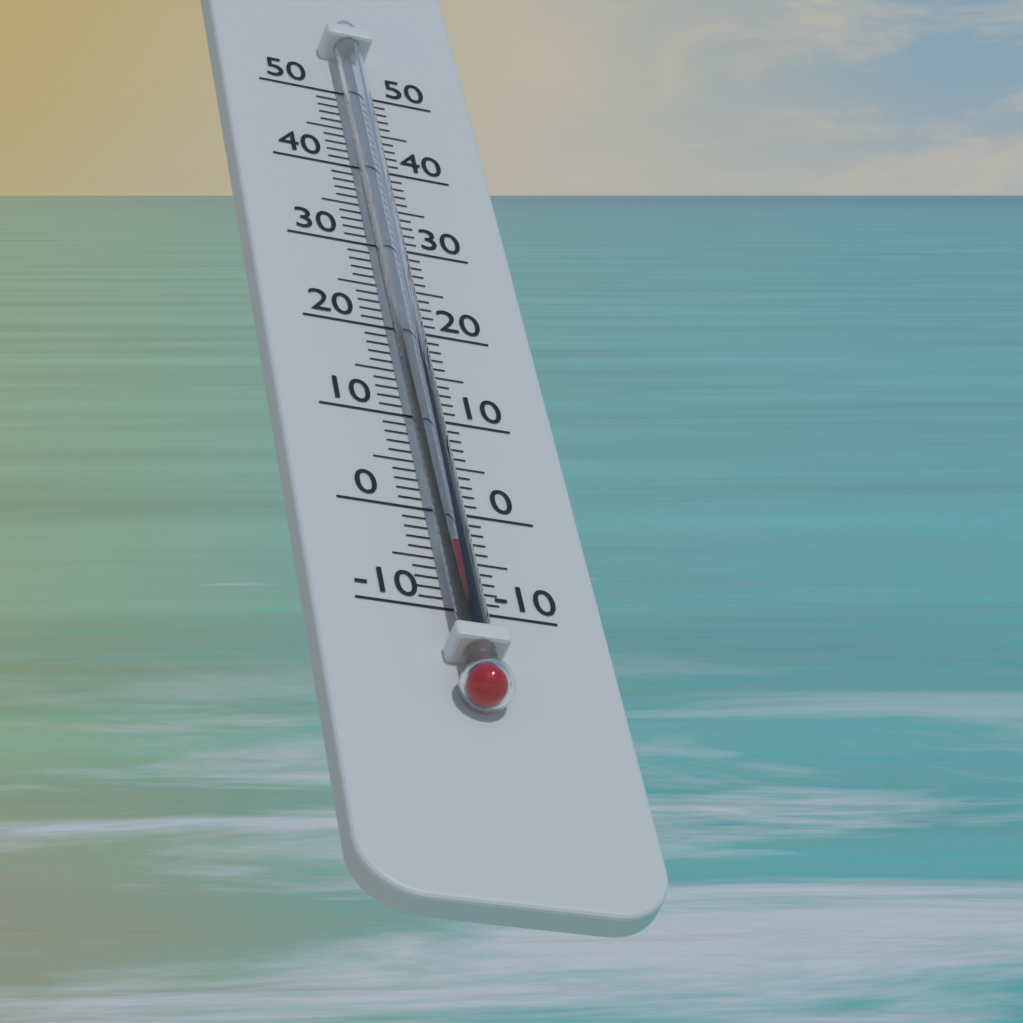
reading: -5 °C
